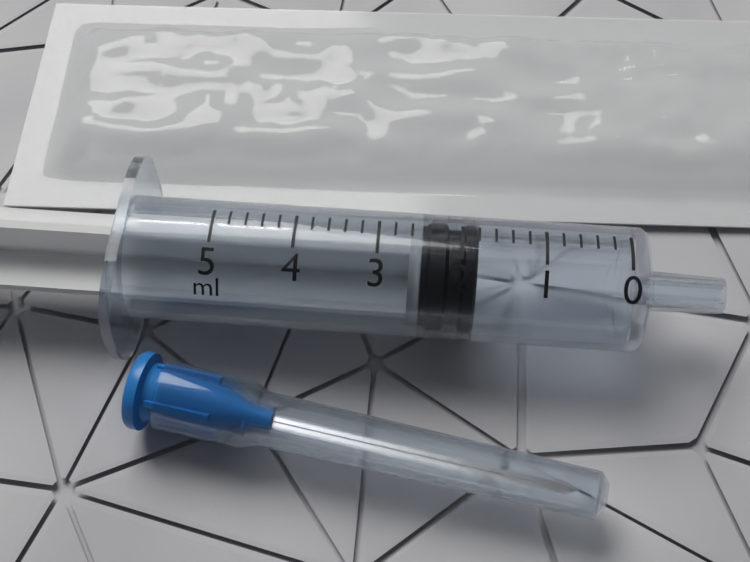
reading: 1.8 ml
